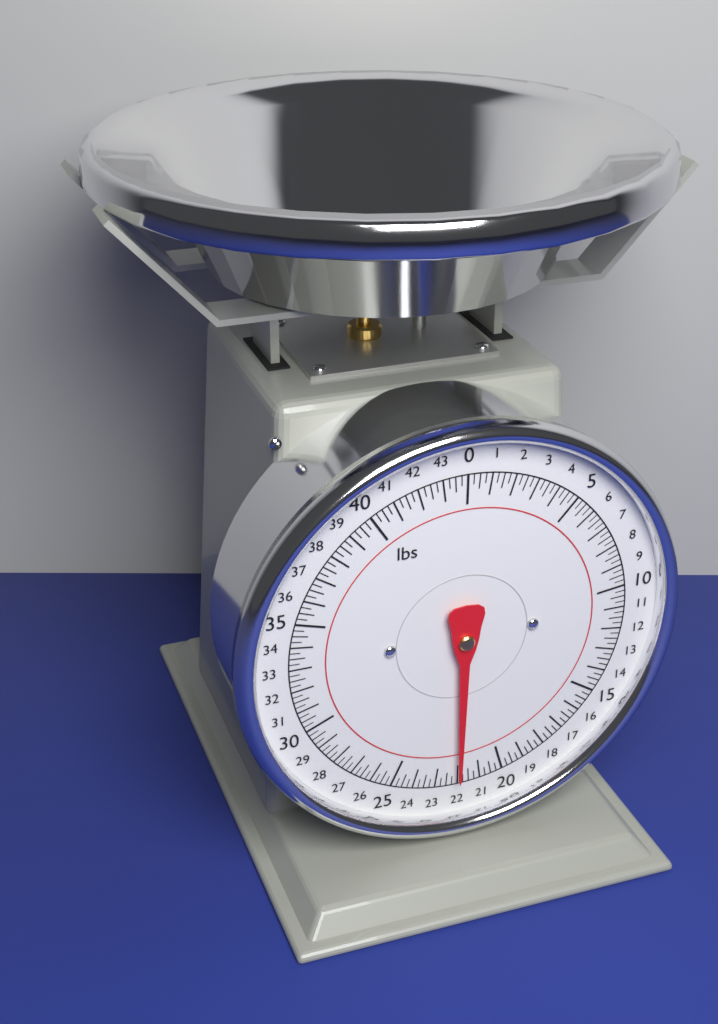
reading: 22.00 lbs
